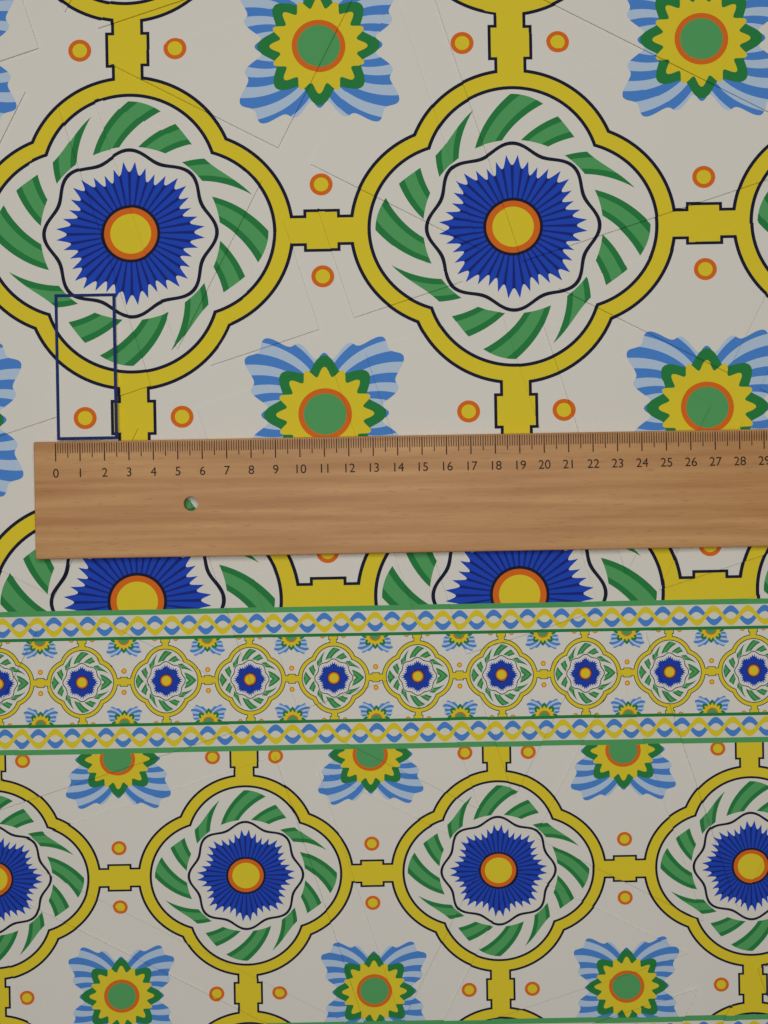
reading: 2.5 (no unit)
